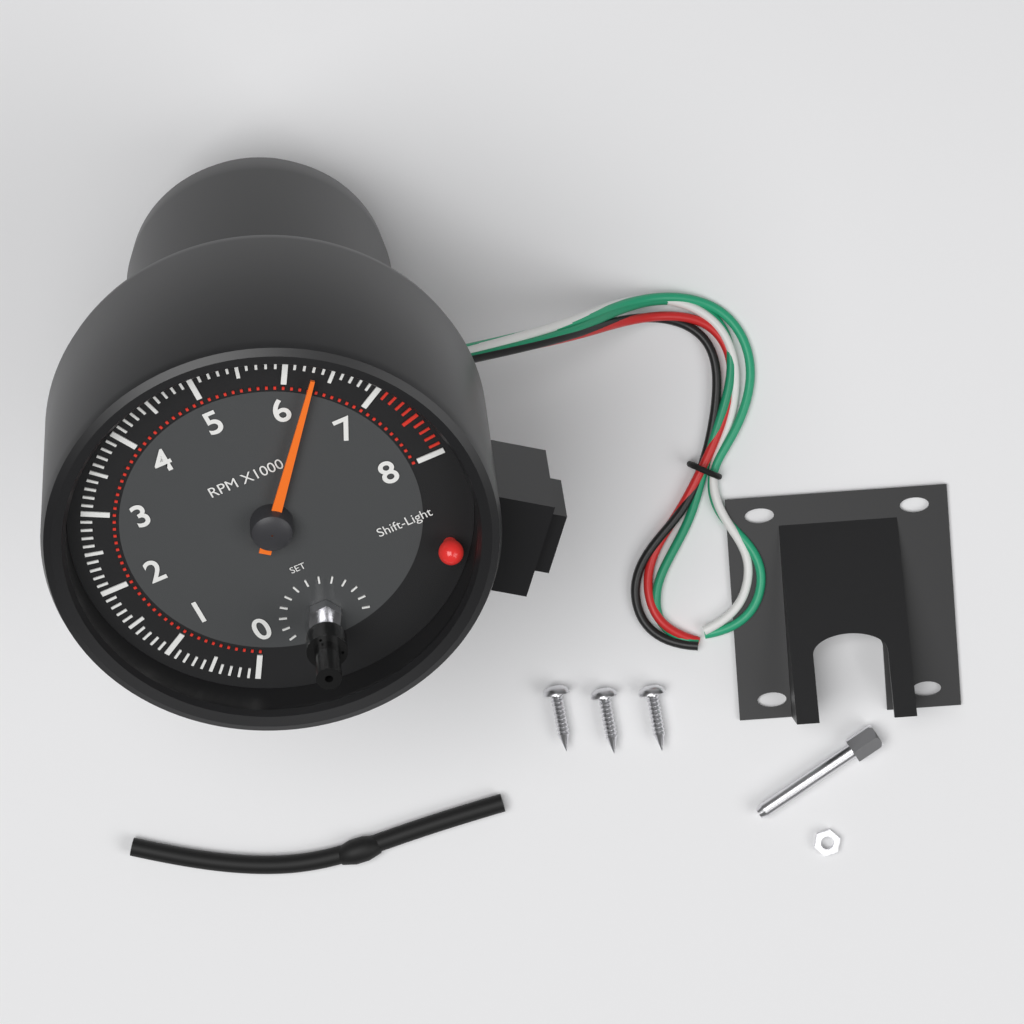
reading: 6300 RPM
